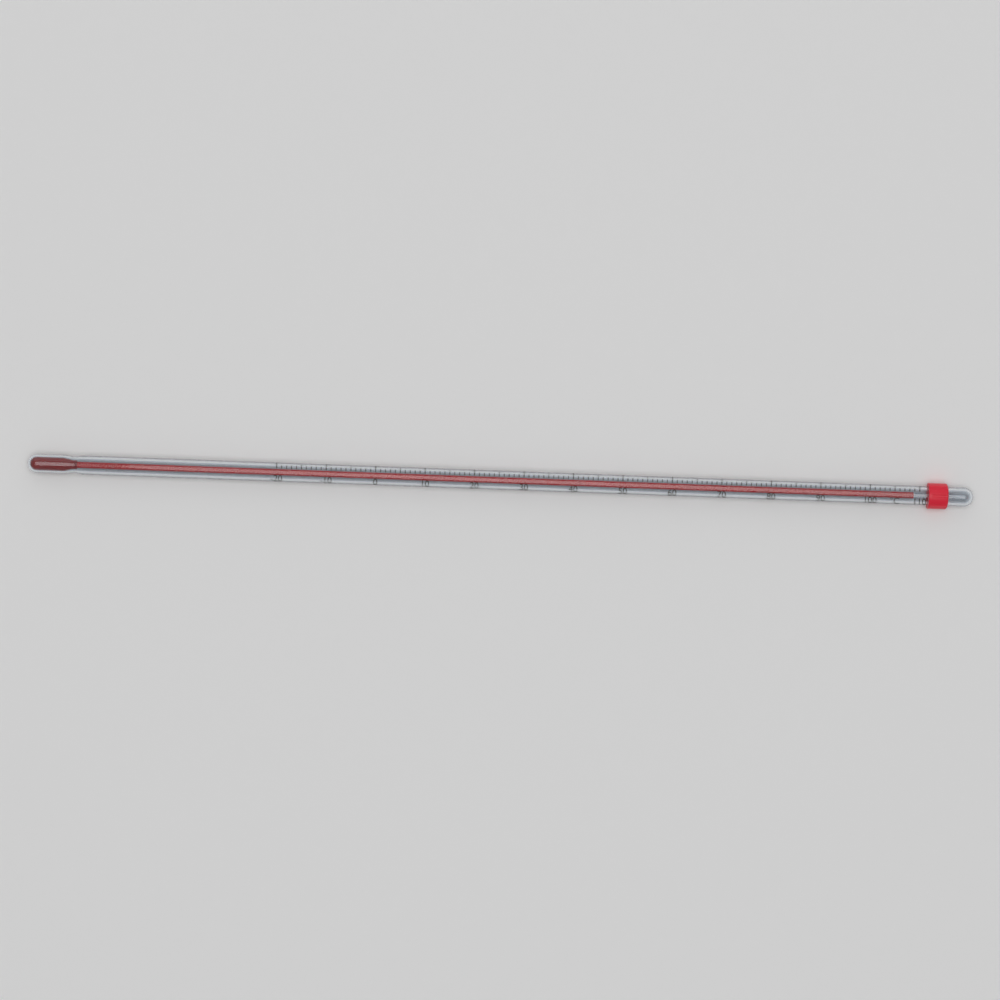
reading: 109 °C
